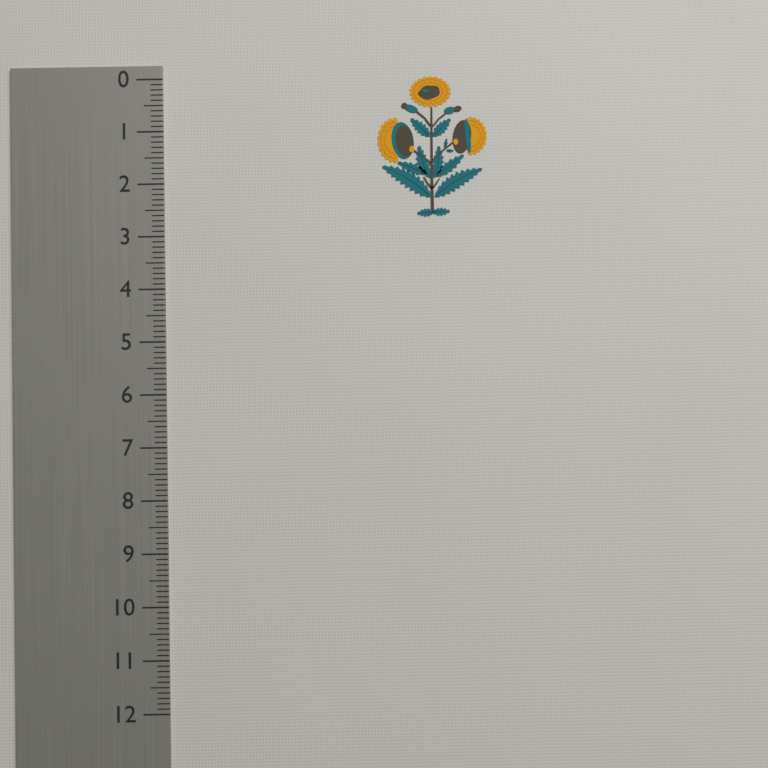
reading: 2.7 (no unit)
